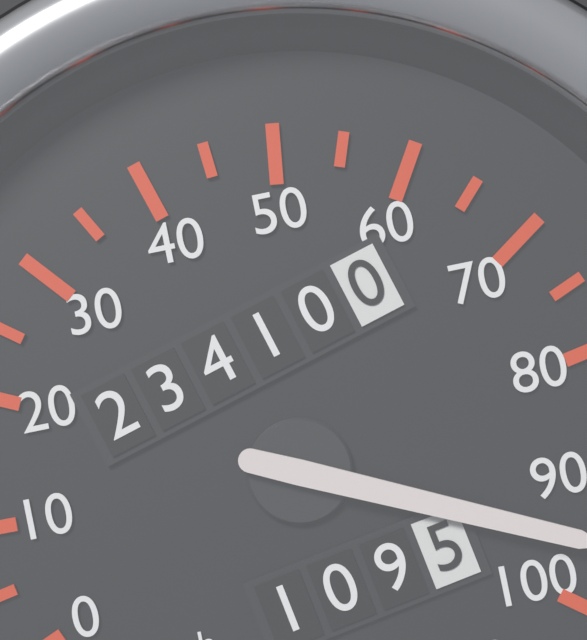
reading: 95 mph
